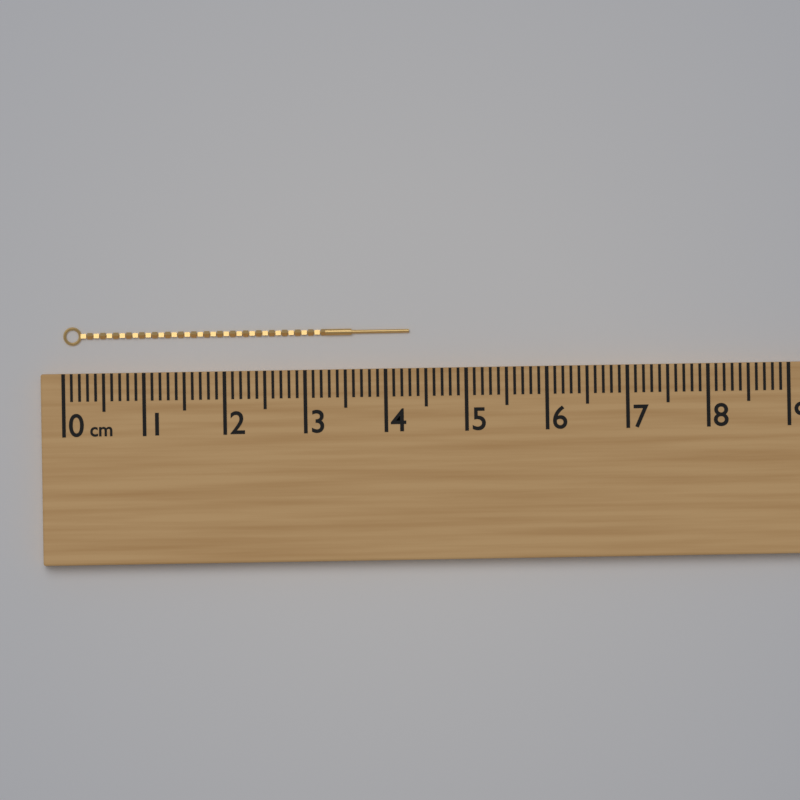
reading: 4.3 cm
